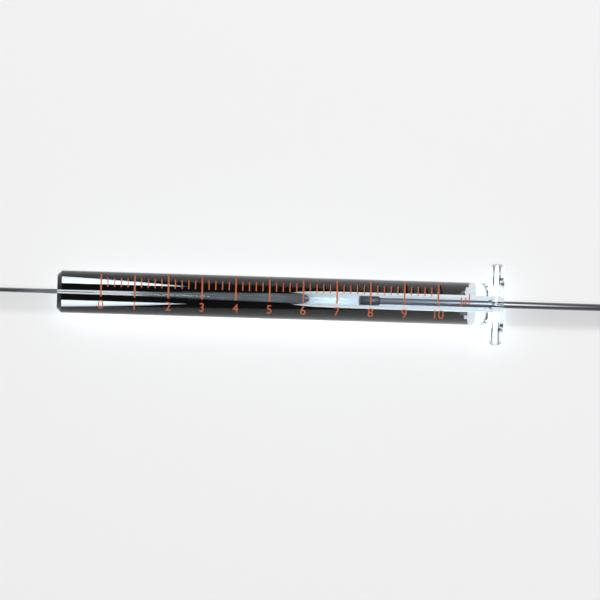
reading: 7.8 µl
